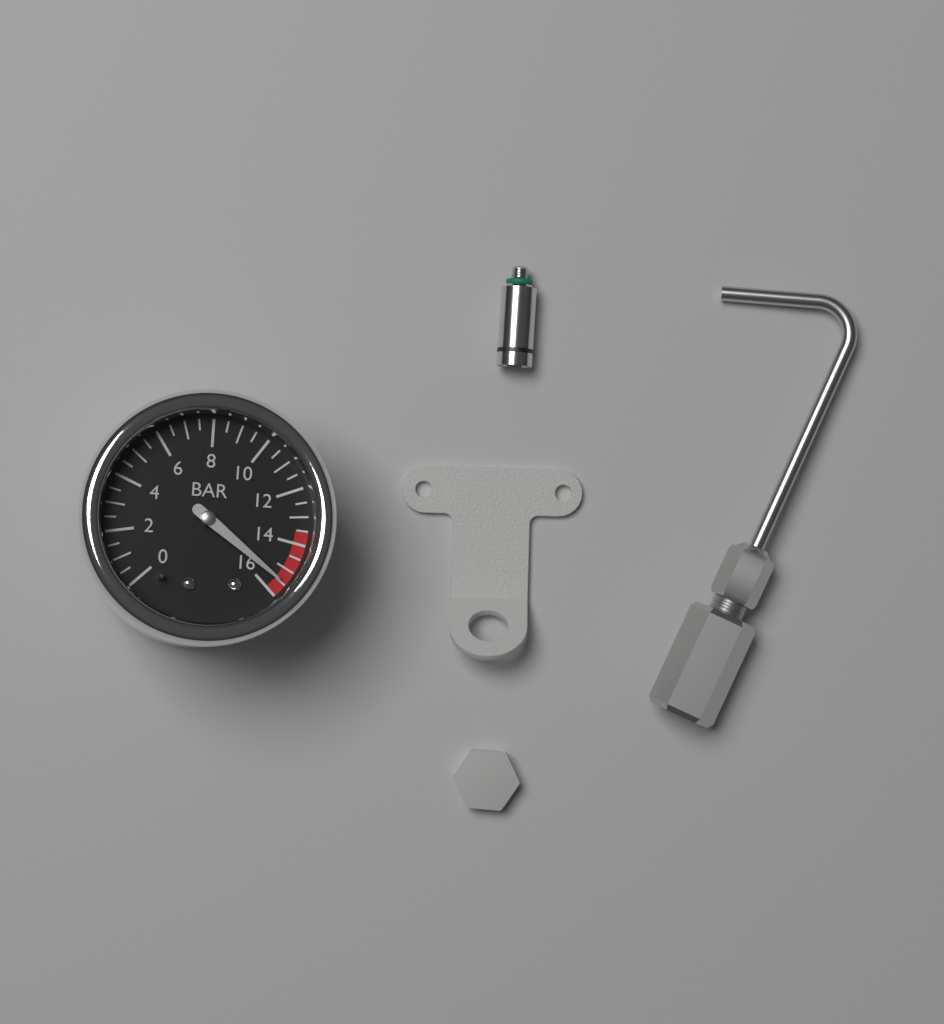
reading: 15.5 bar
